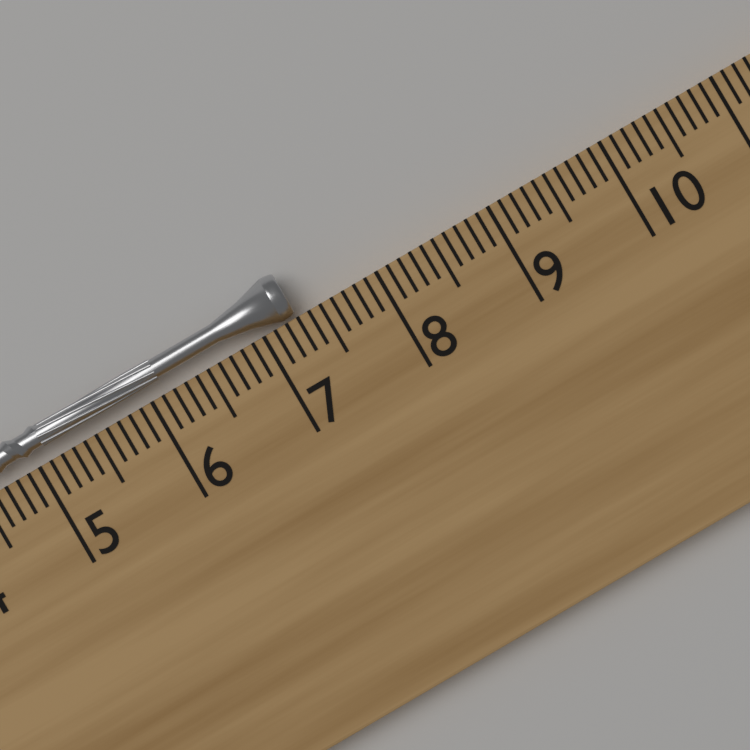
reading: 7.3 cm
